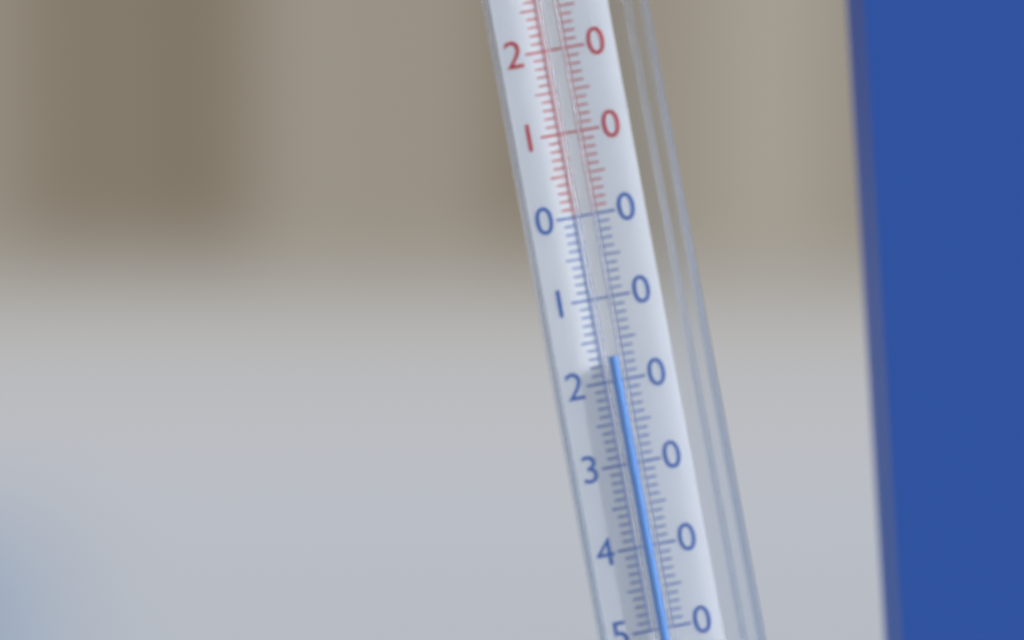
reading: -17 °C
